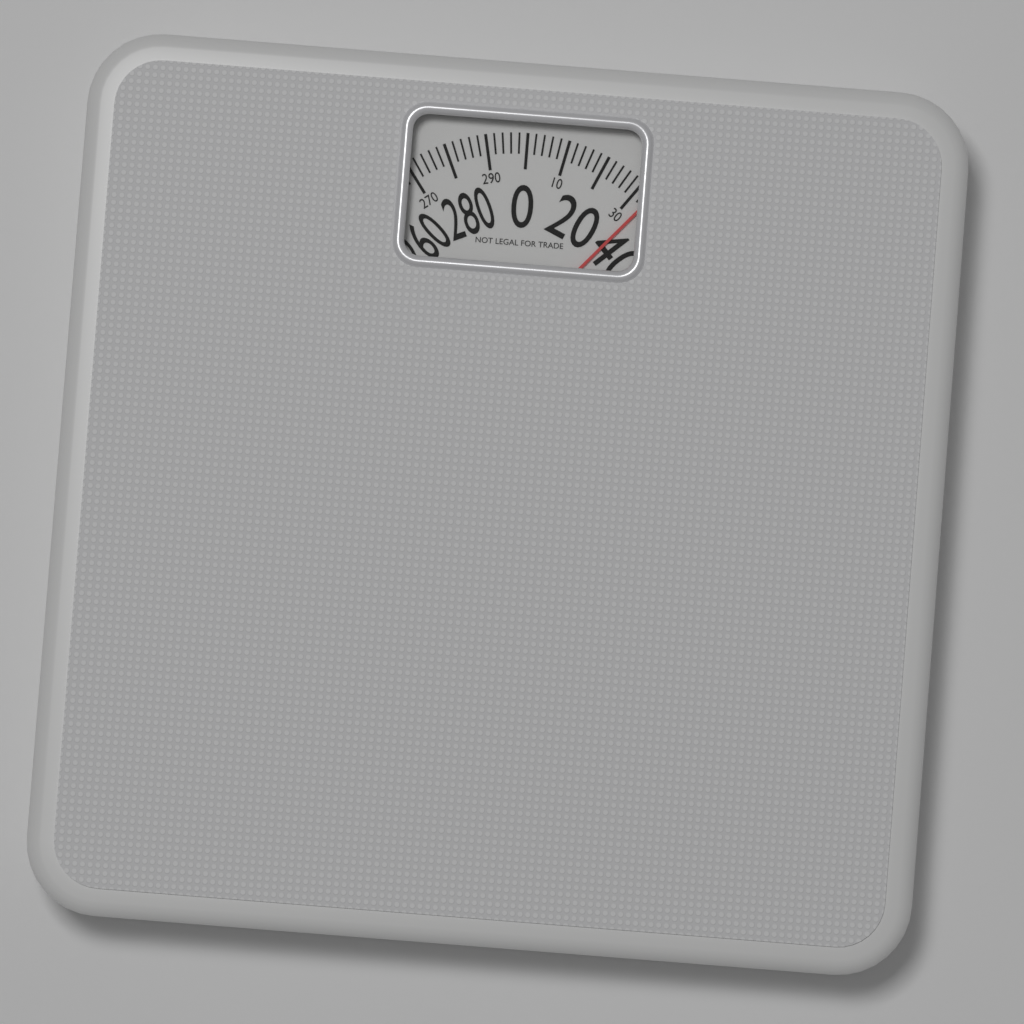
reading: 34 (no unit)
